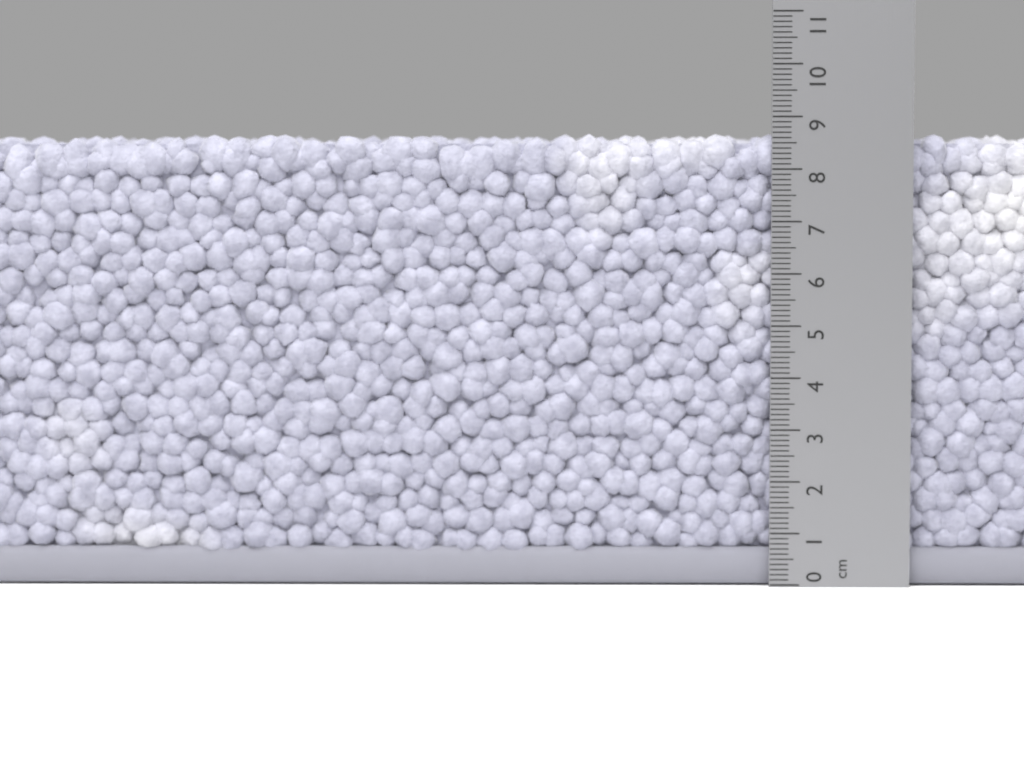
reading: 8.7 cm
